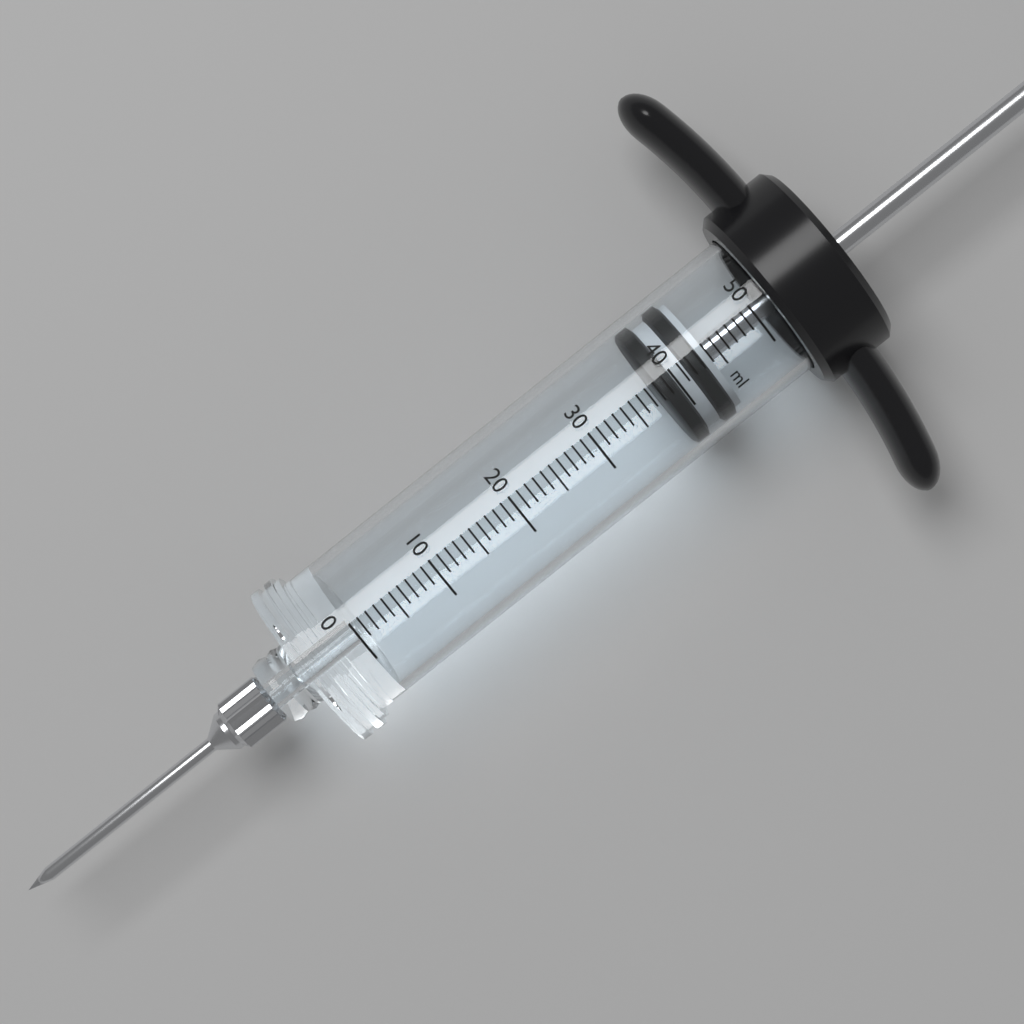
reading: 38 ml
